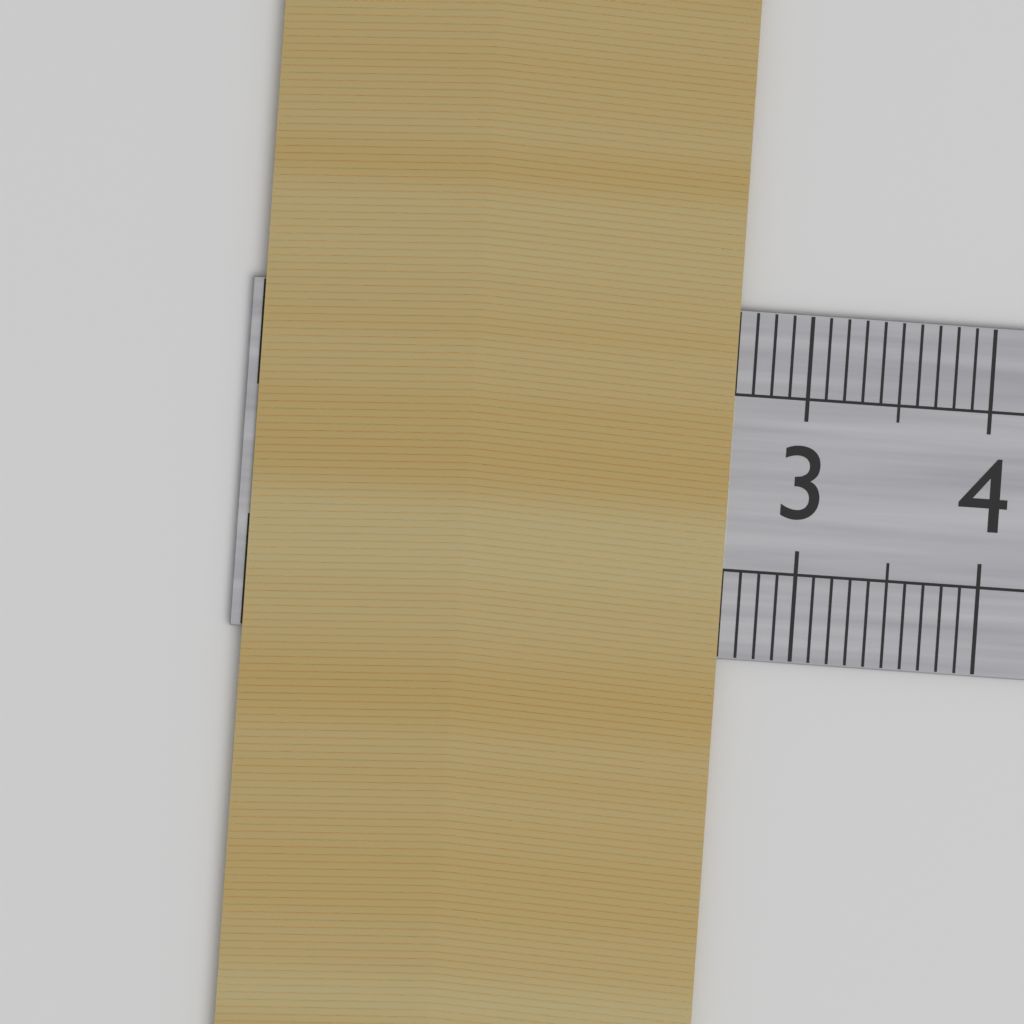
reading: 2.6 cm
